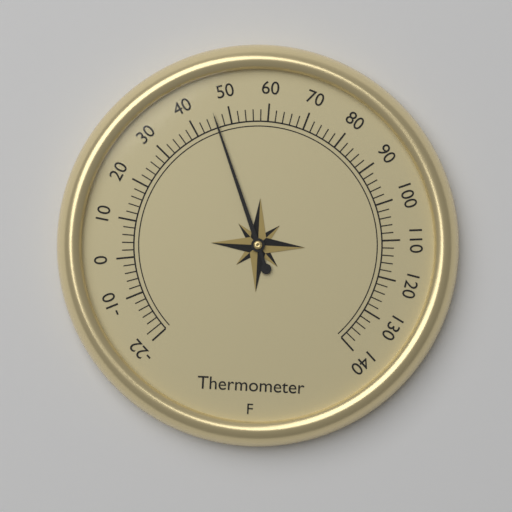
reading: 46 °F
